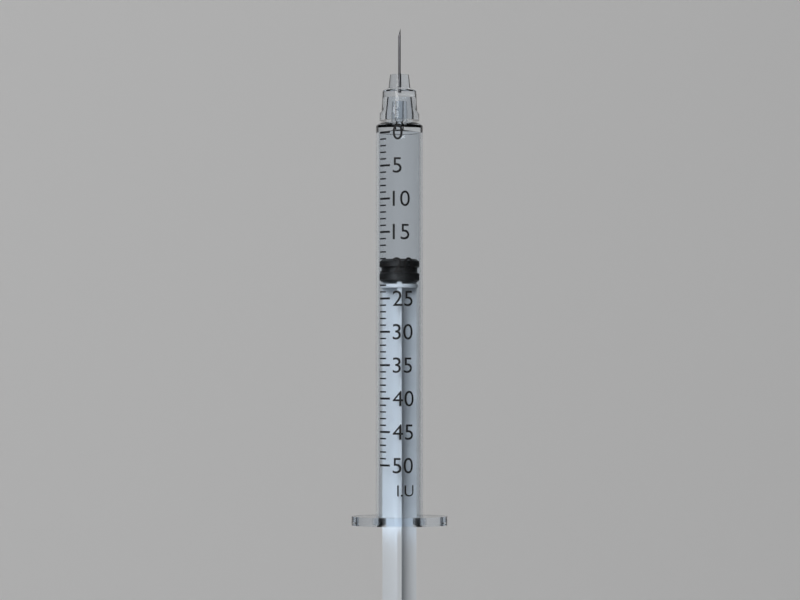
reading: 19 I.U.
